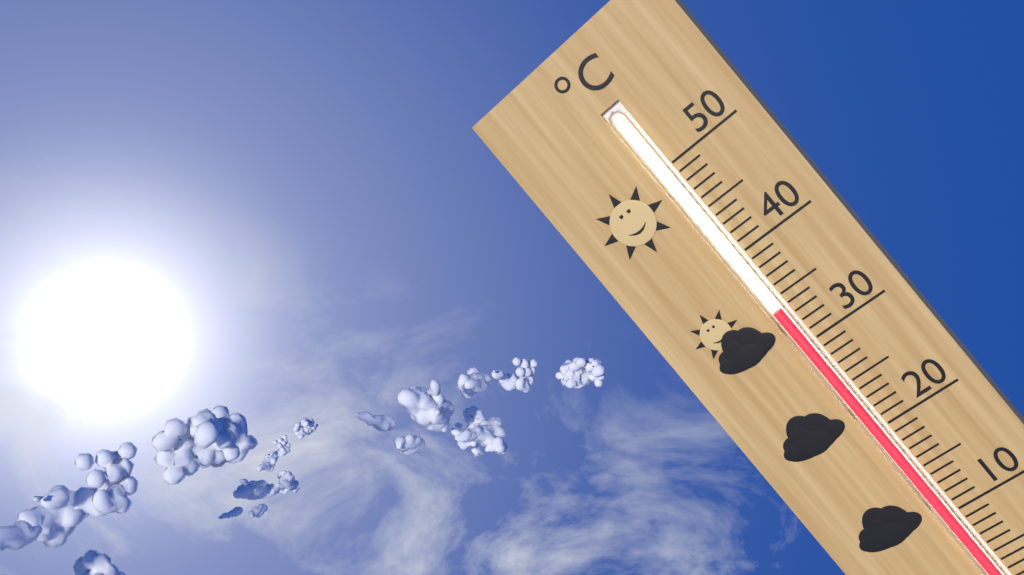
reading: 34 °C
